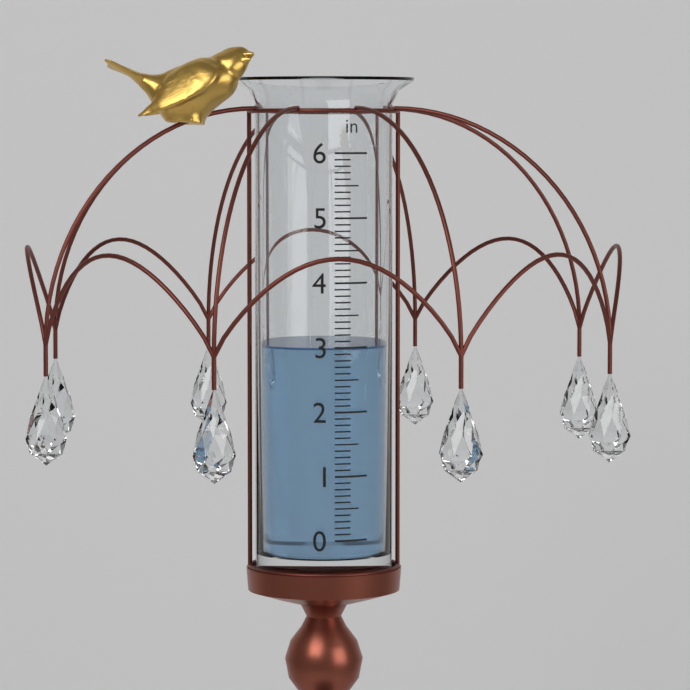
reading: 3.0 in
